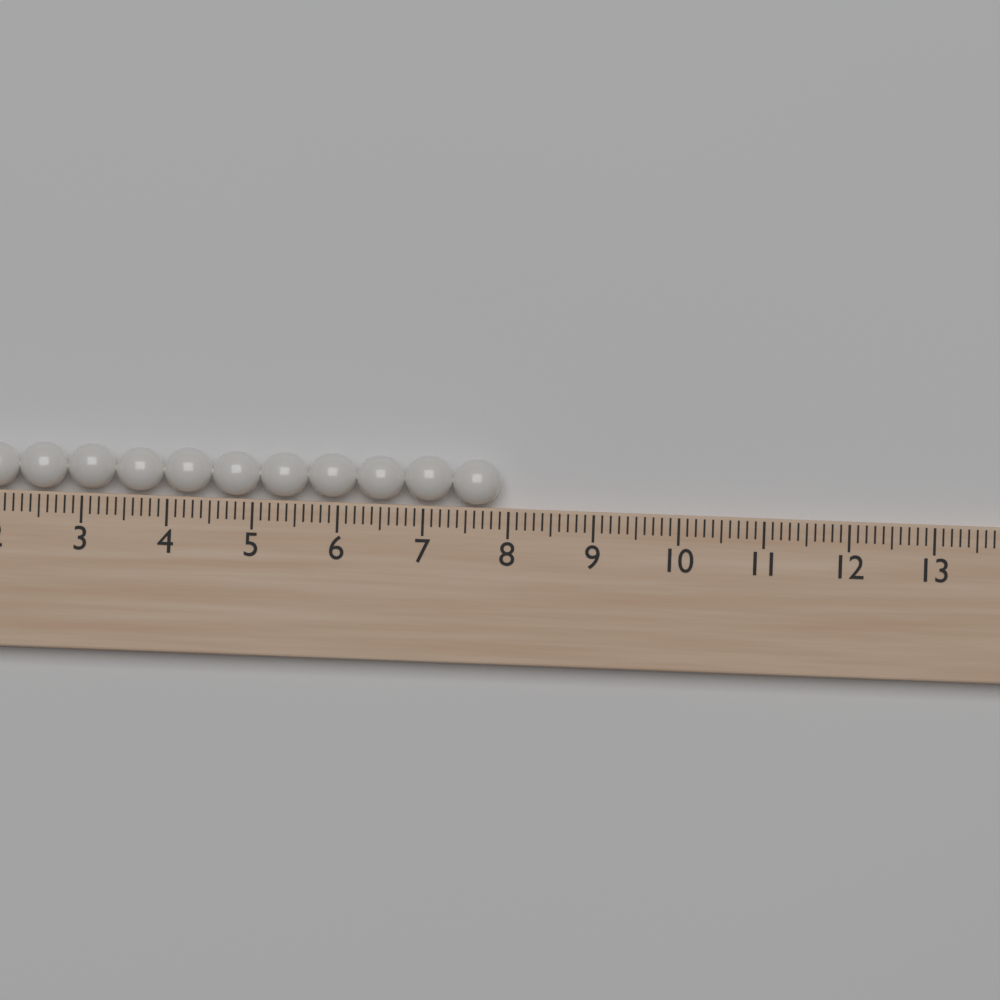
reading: 7.9 (no unit)
